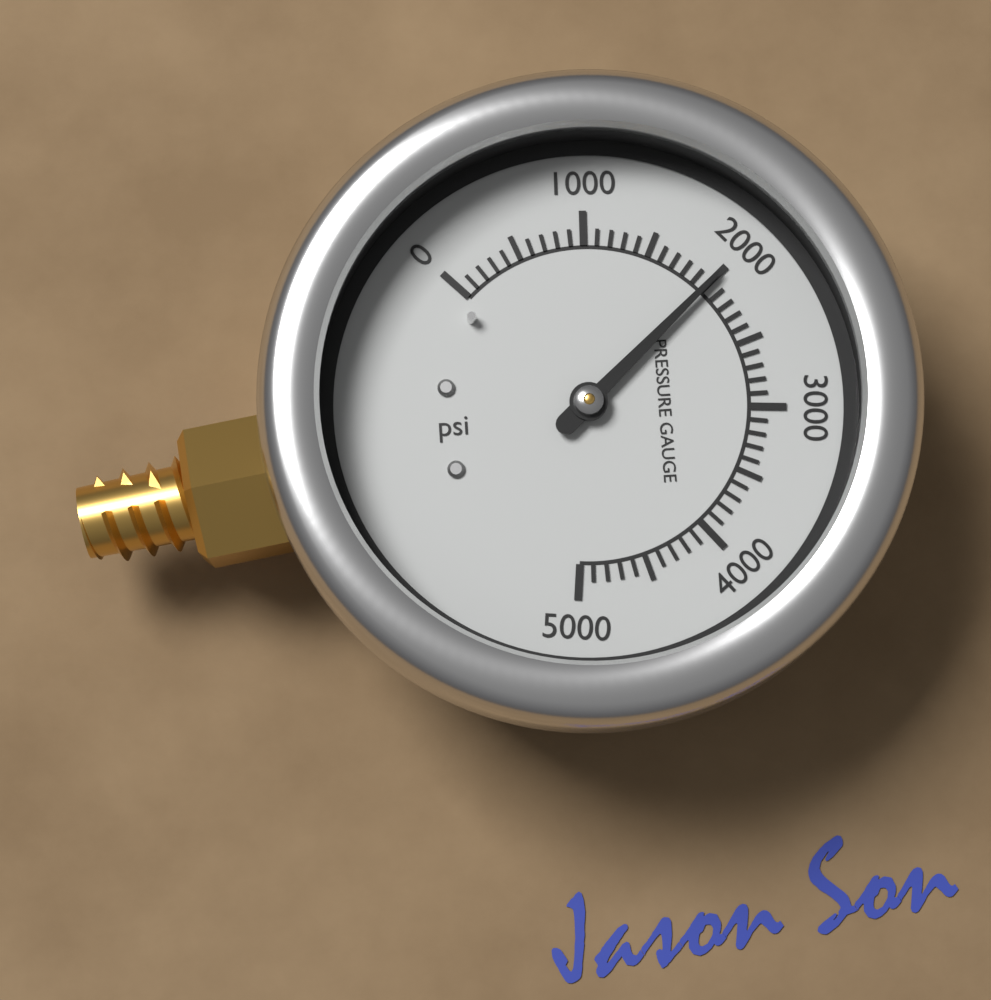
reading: 2000 psi
